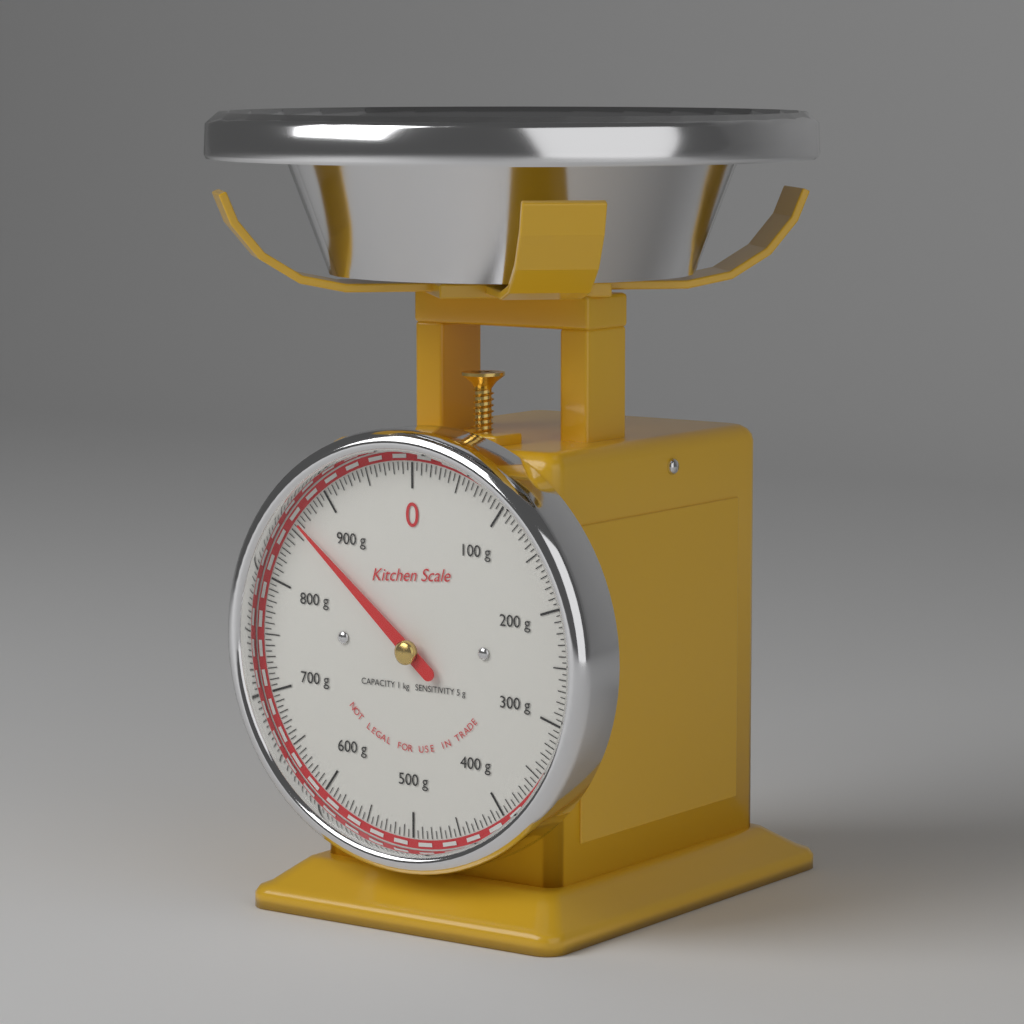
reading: 860 g
